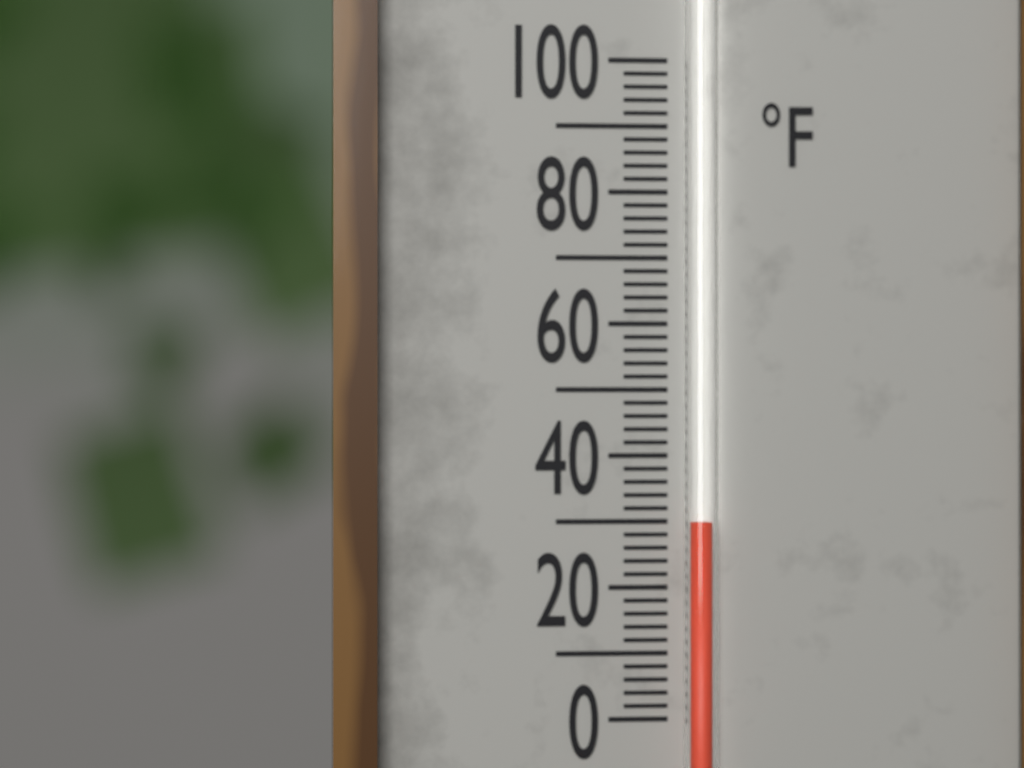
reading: 30 °F
